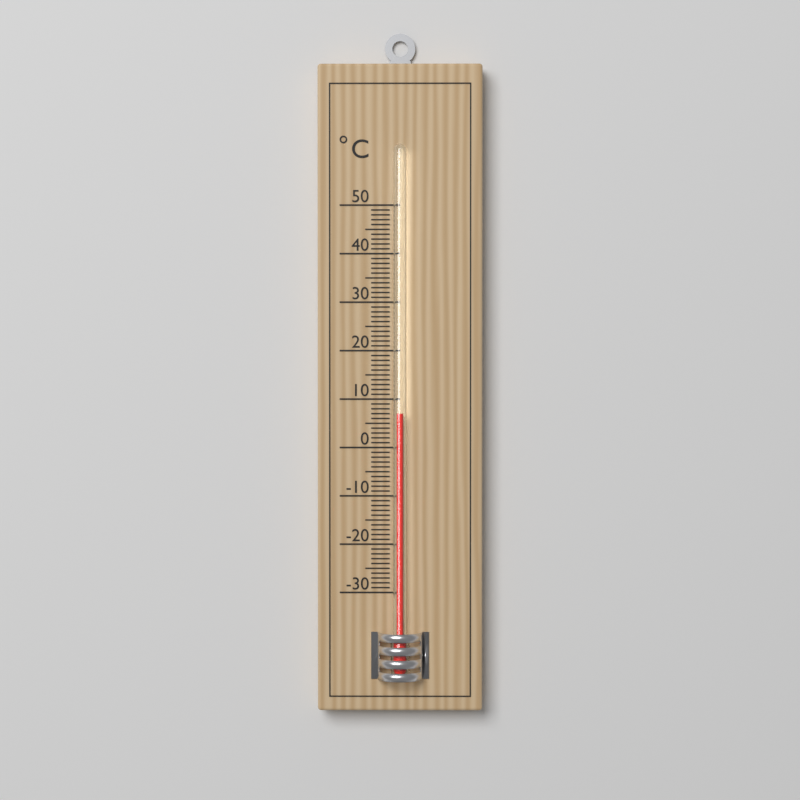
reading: 7 °C
